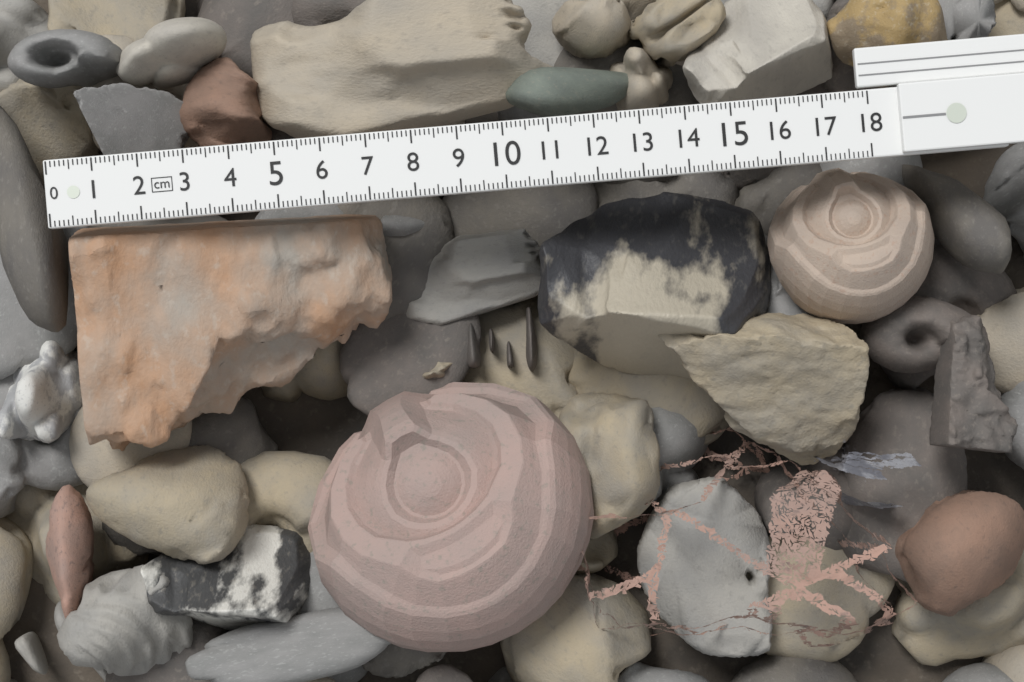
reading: 7.2 cm
